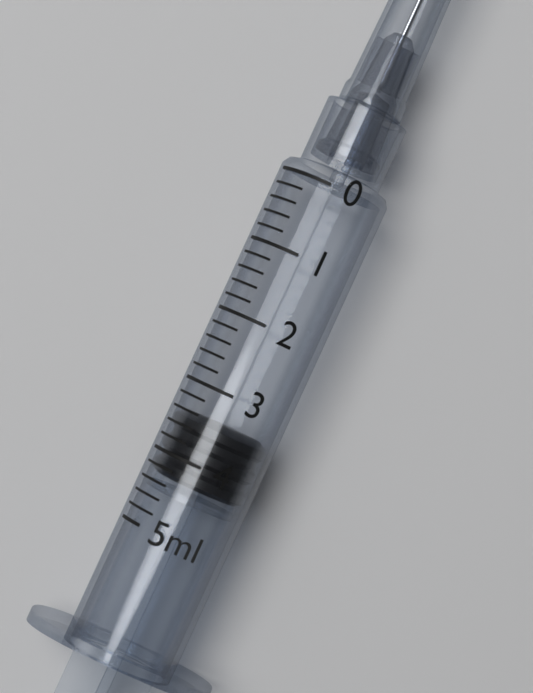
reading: 3.4 ml
